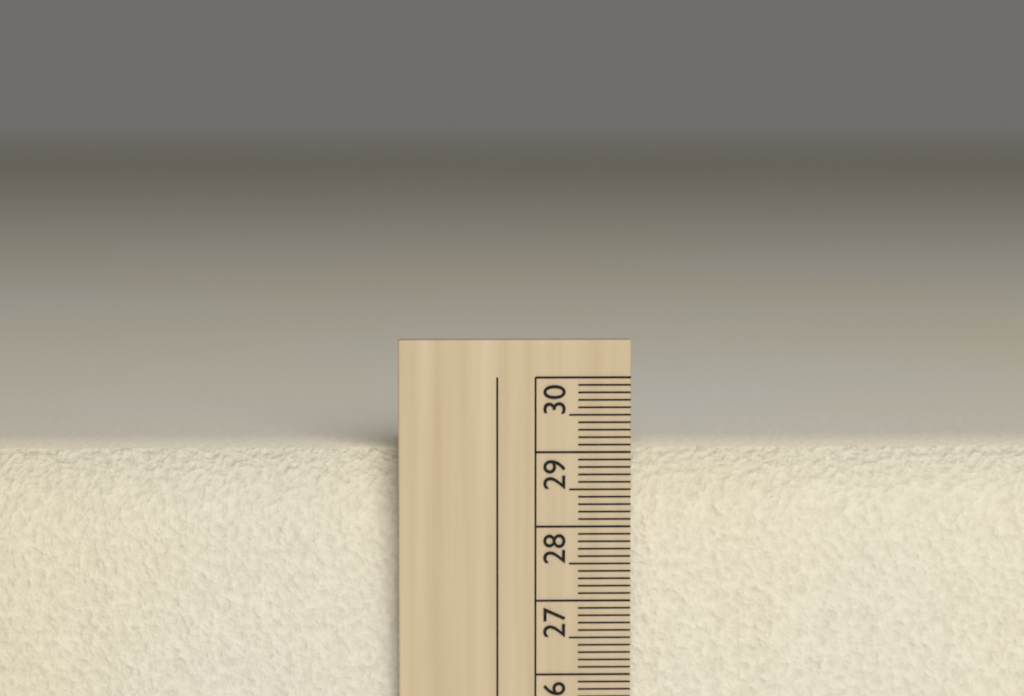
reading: 29.0 cm
